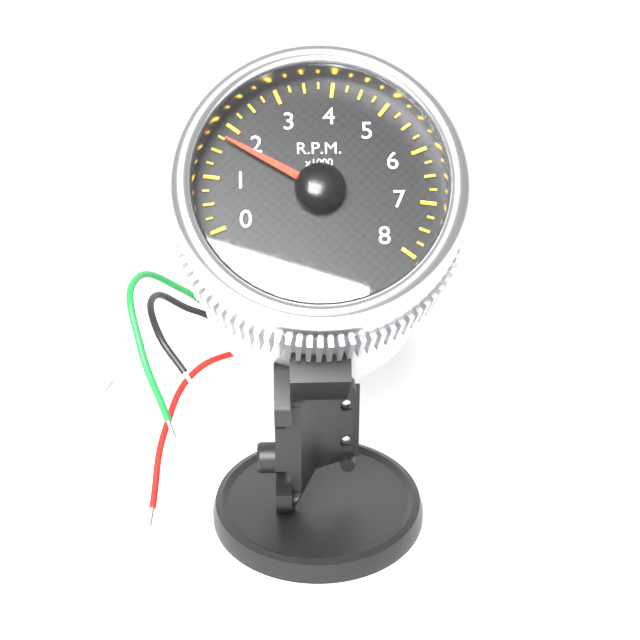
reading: 1.75 x1000 RPM
